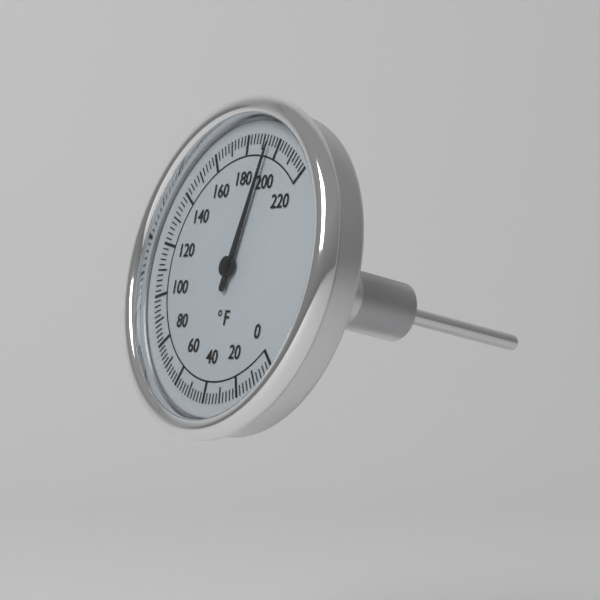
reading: 194 °F
